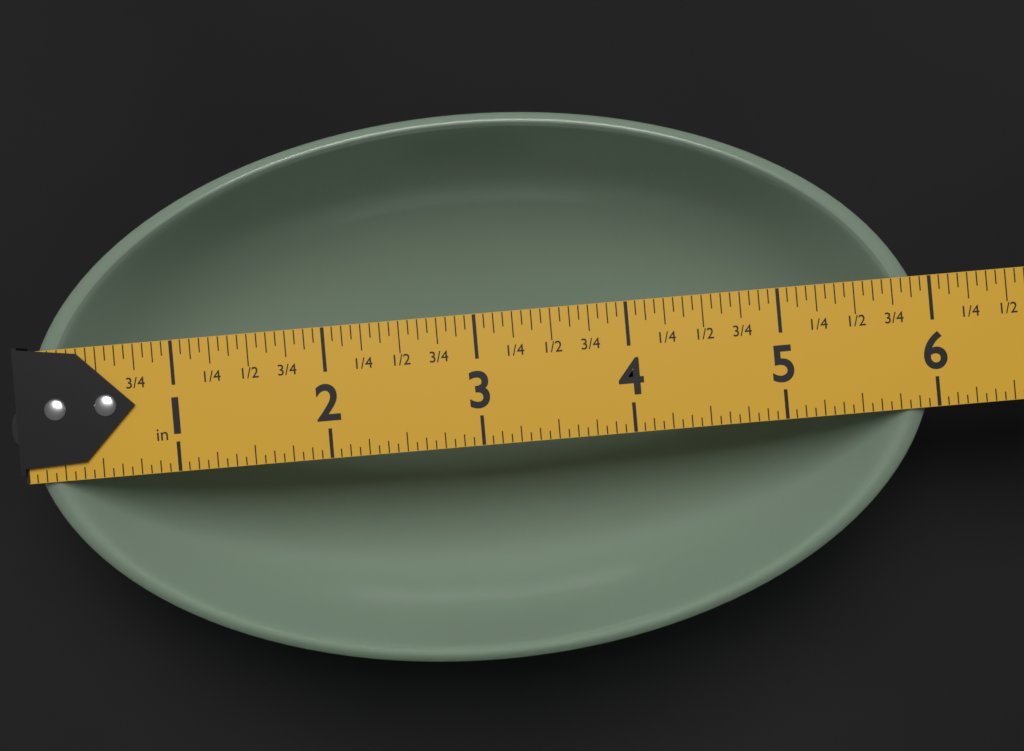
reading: 6.0000 in
